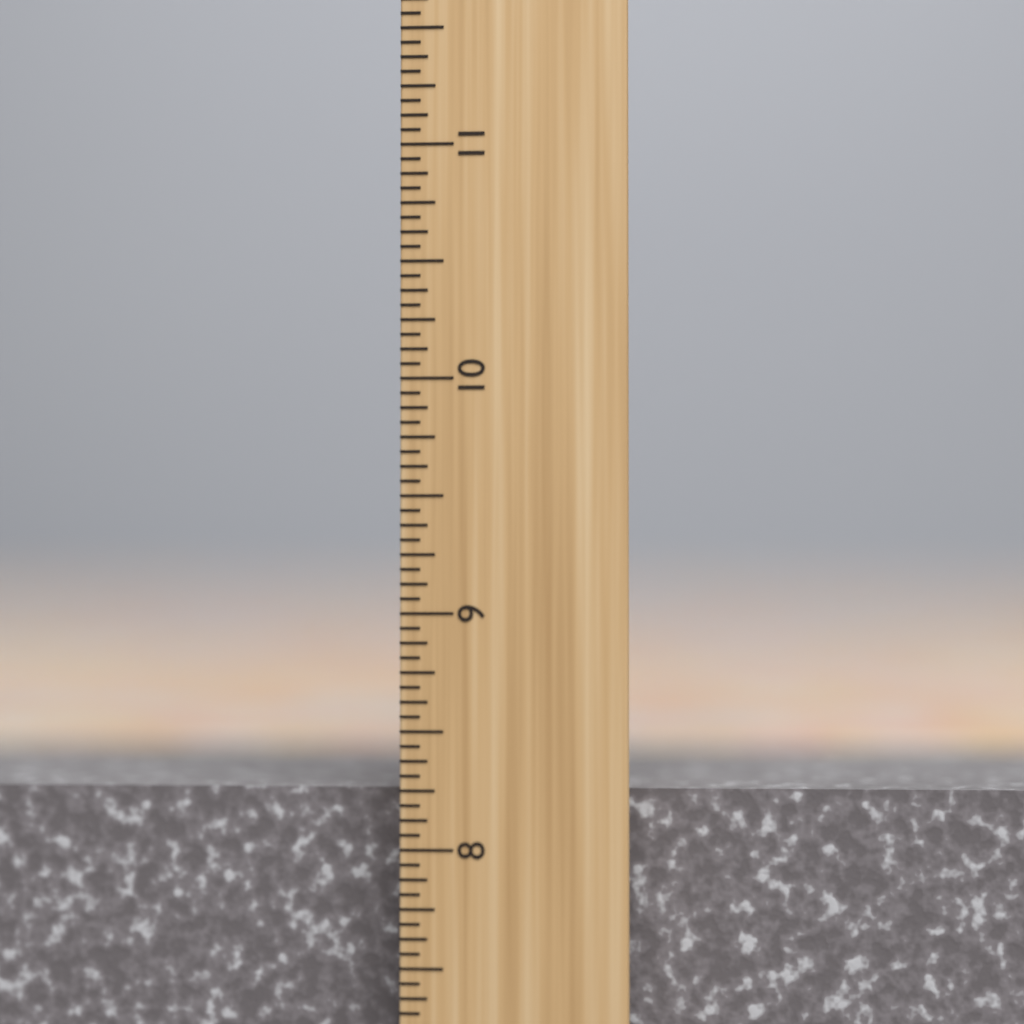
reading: 8.2500 inch
